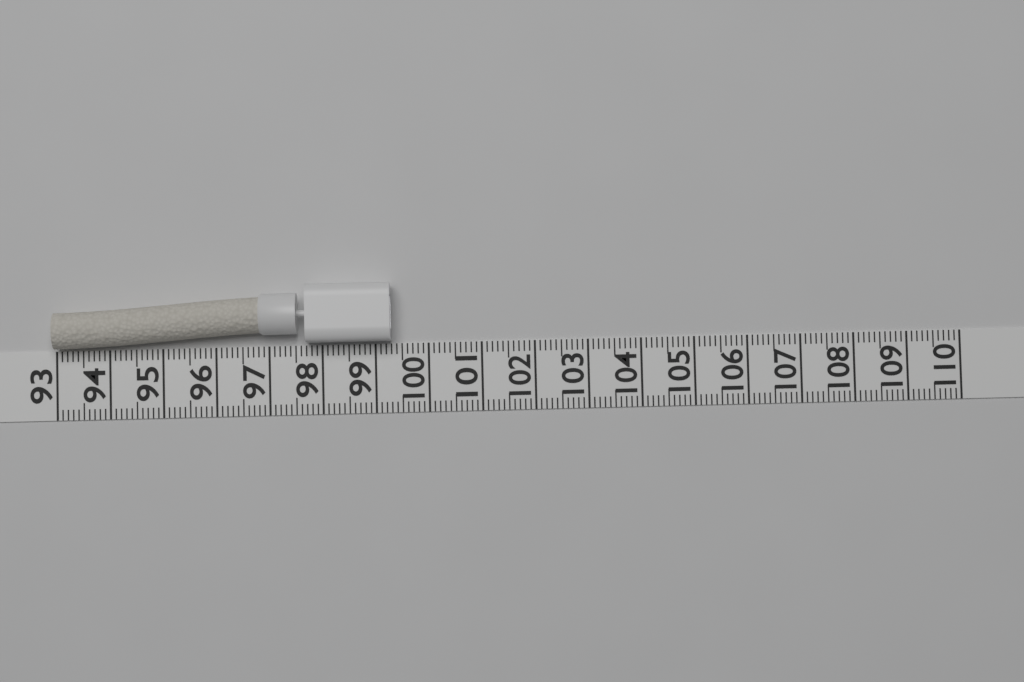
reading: 99.3 (no unit)
